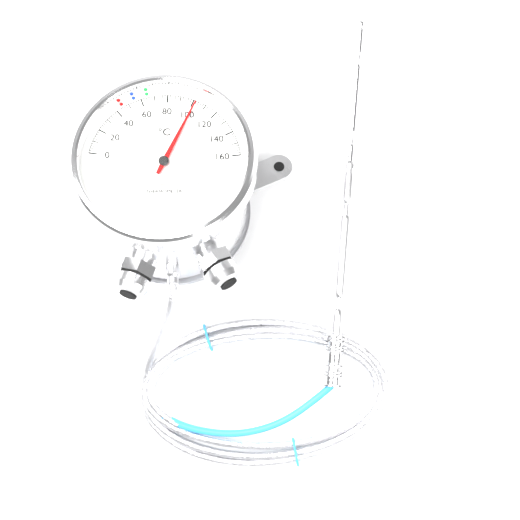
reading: 102 °C
